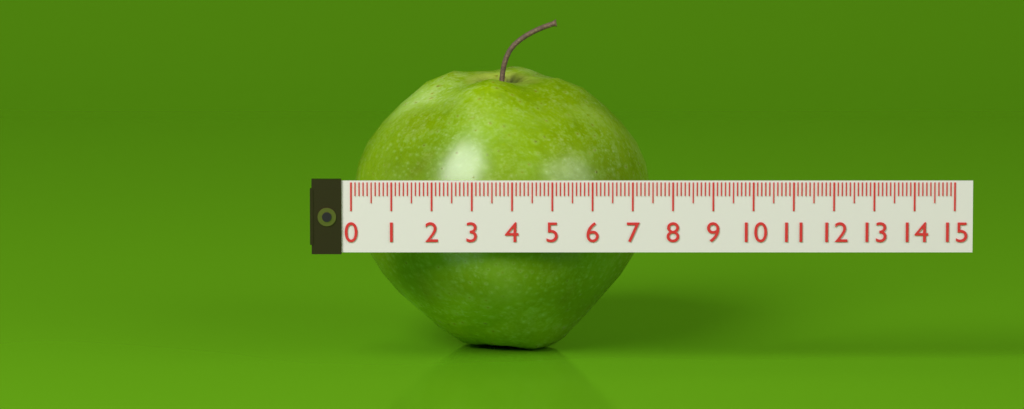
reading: 7.5 (no unit)
